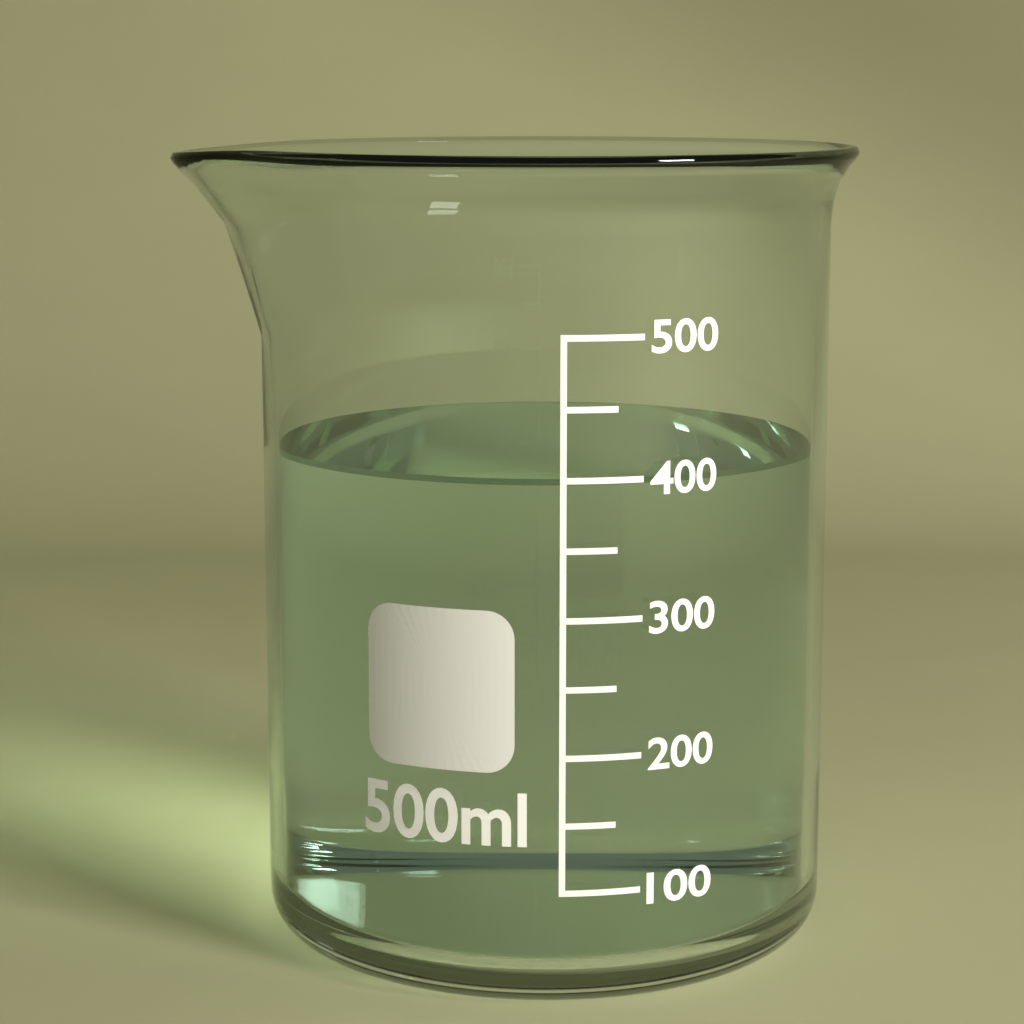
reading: 400 ml
